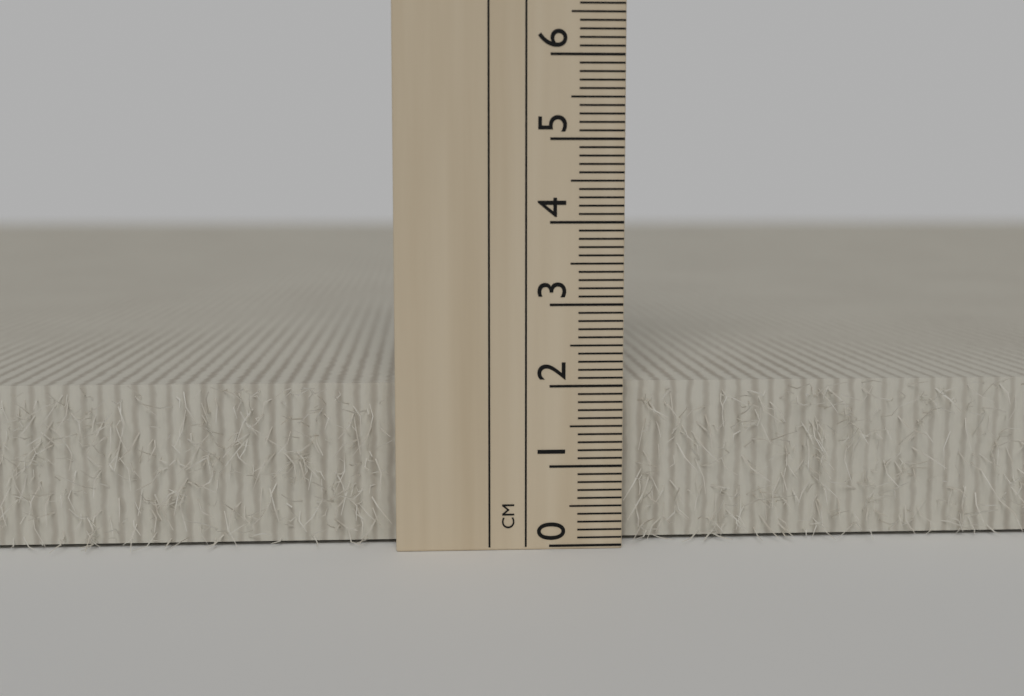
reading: 2.0 cm
